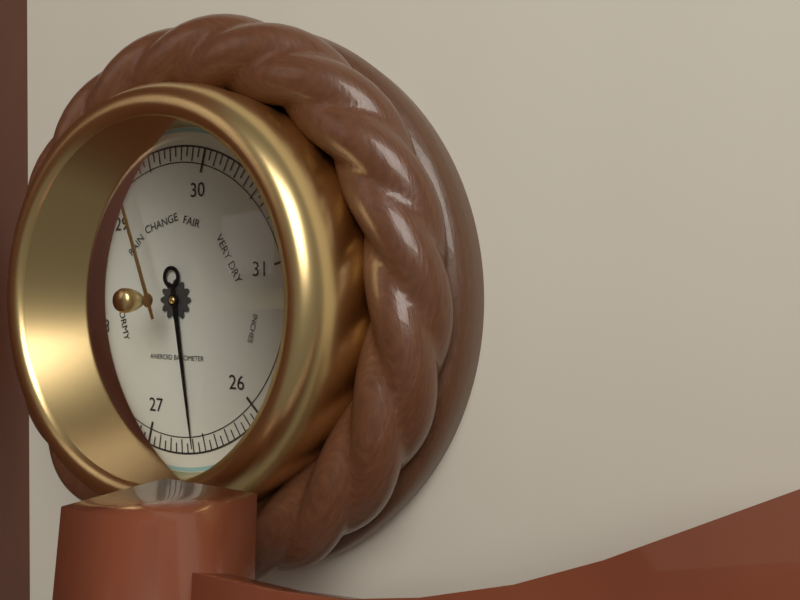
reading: 26.60 inHg
